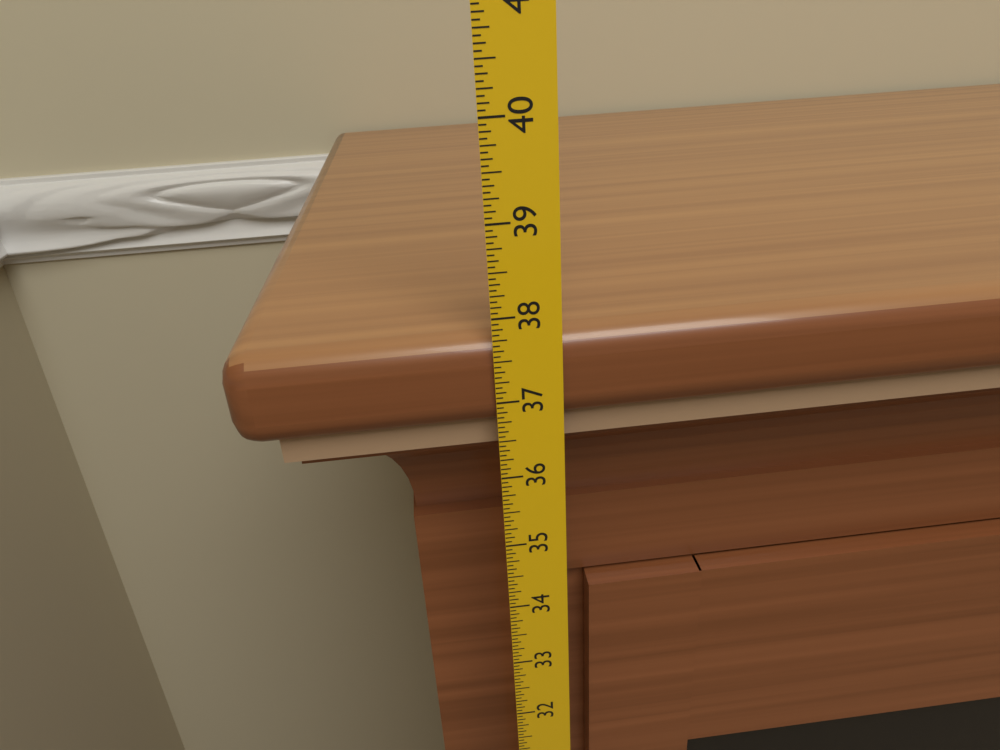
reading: 37.7500 in
